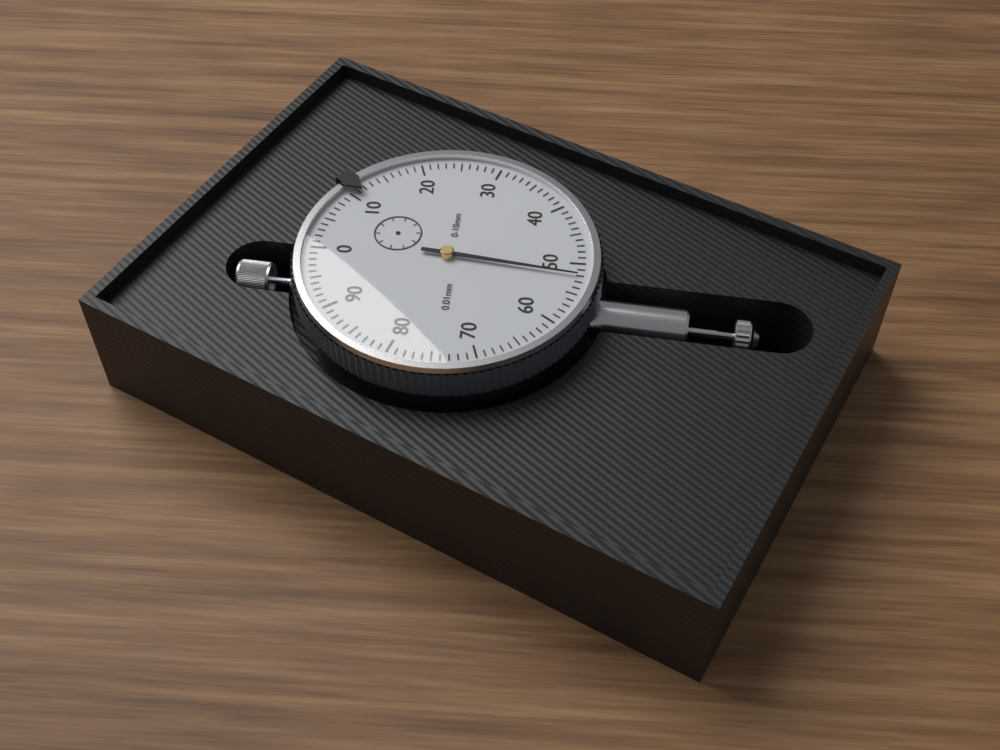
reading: 0.52 mm
